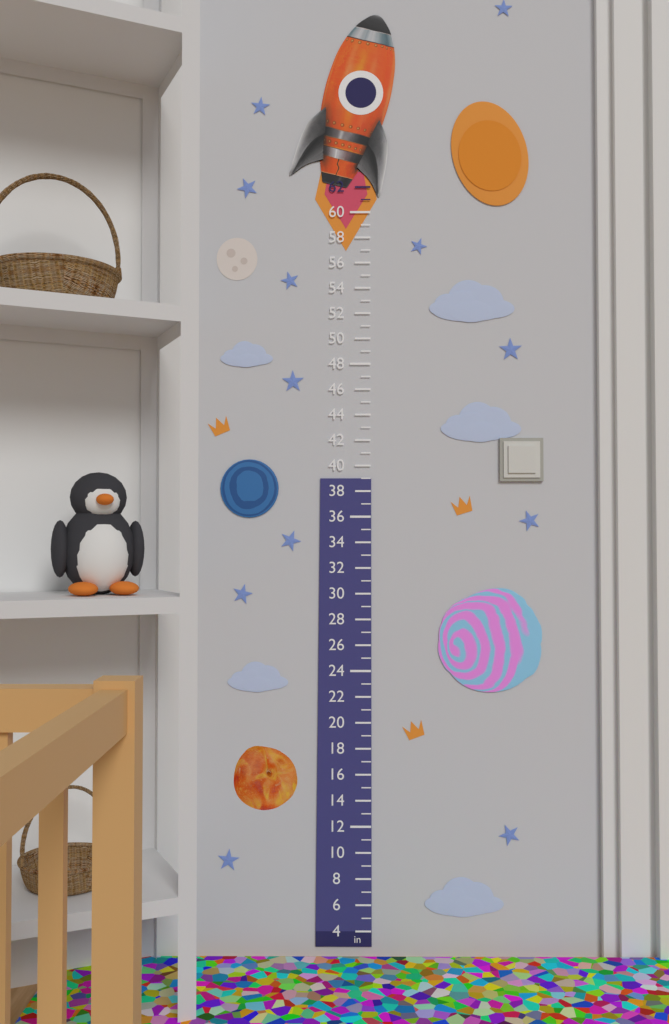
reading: 39 in
